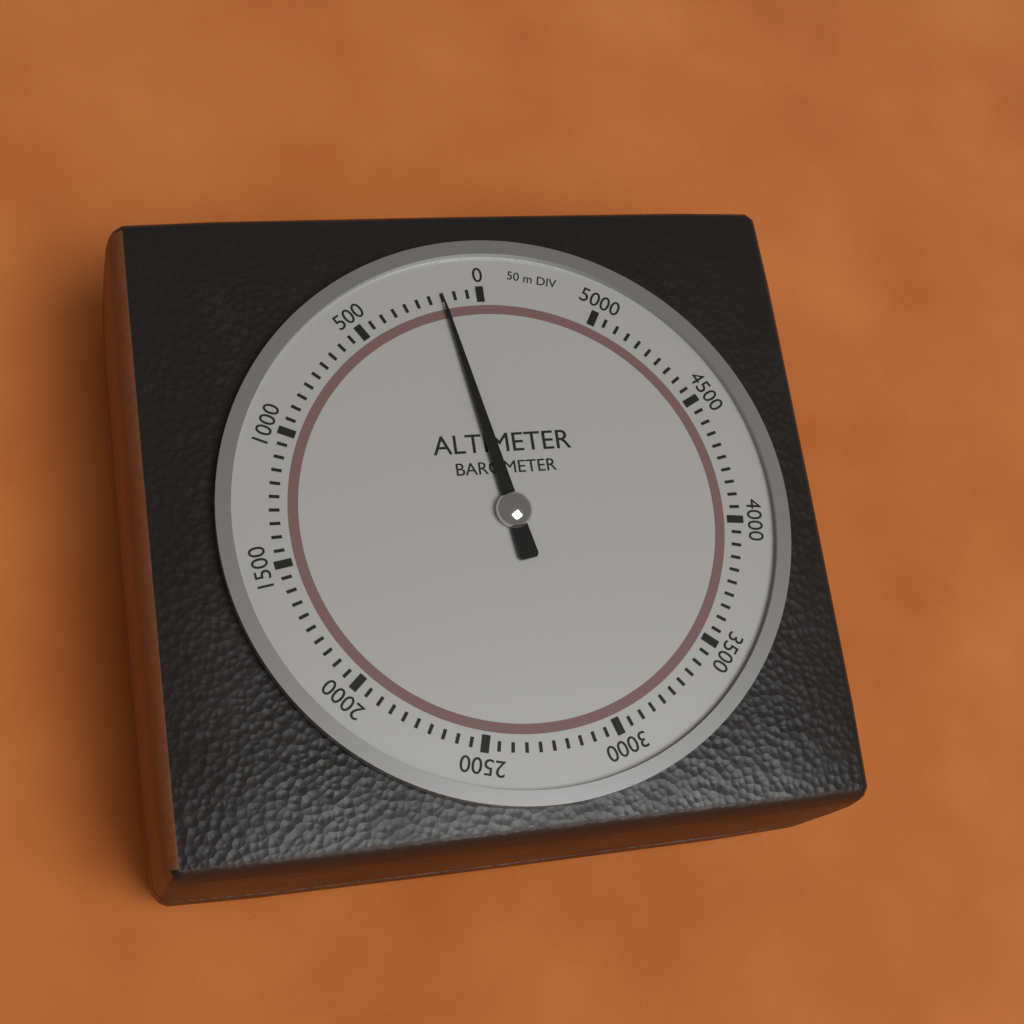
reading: 150 m
